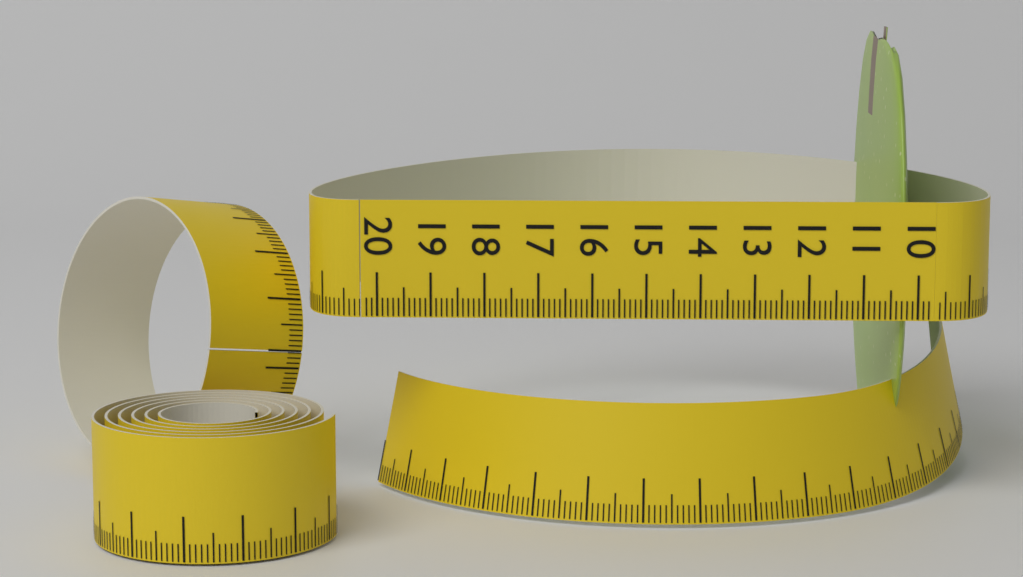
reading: 10.5 (no unit)
